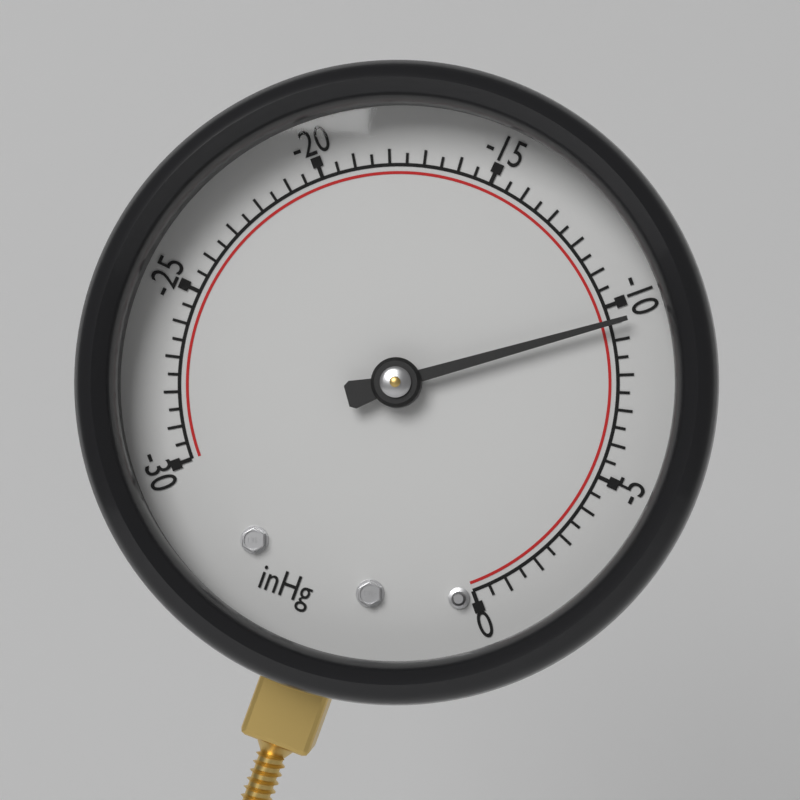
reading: -9.5 inHg
